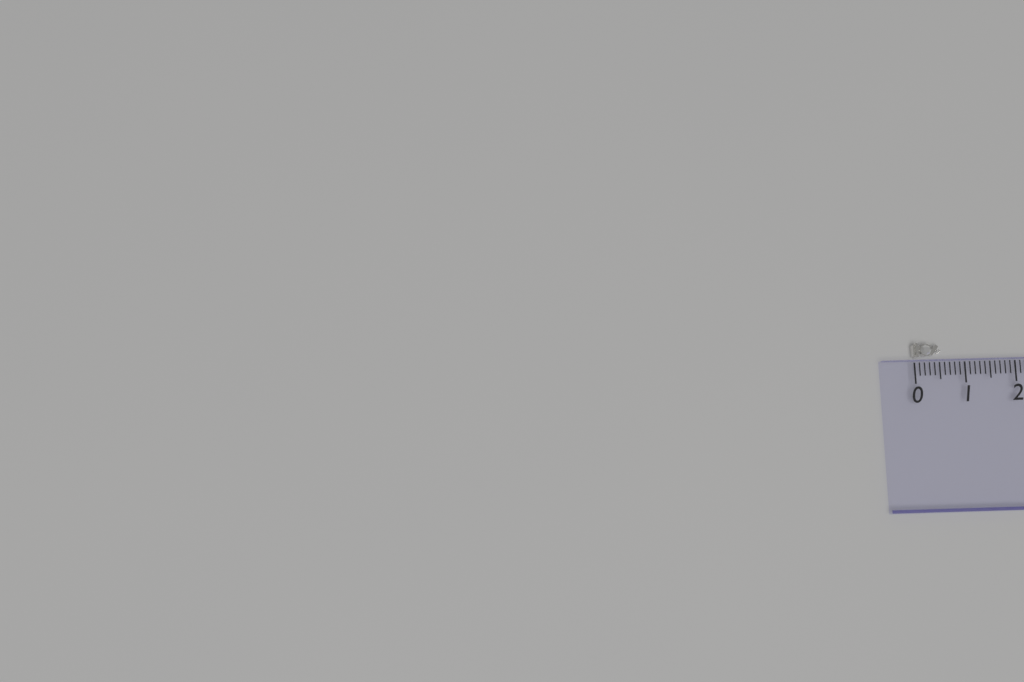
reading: 0.6 (no unit)
